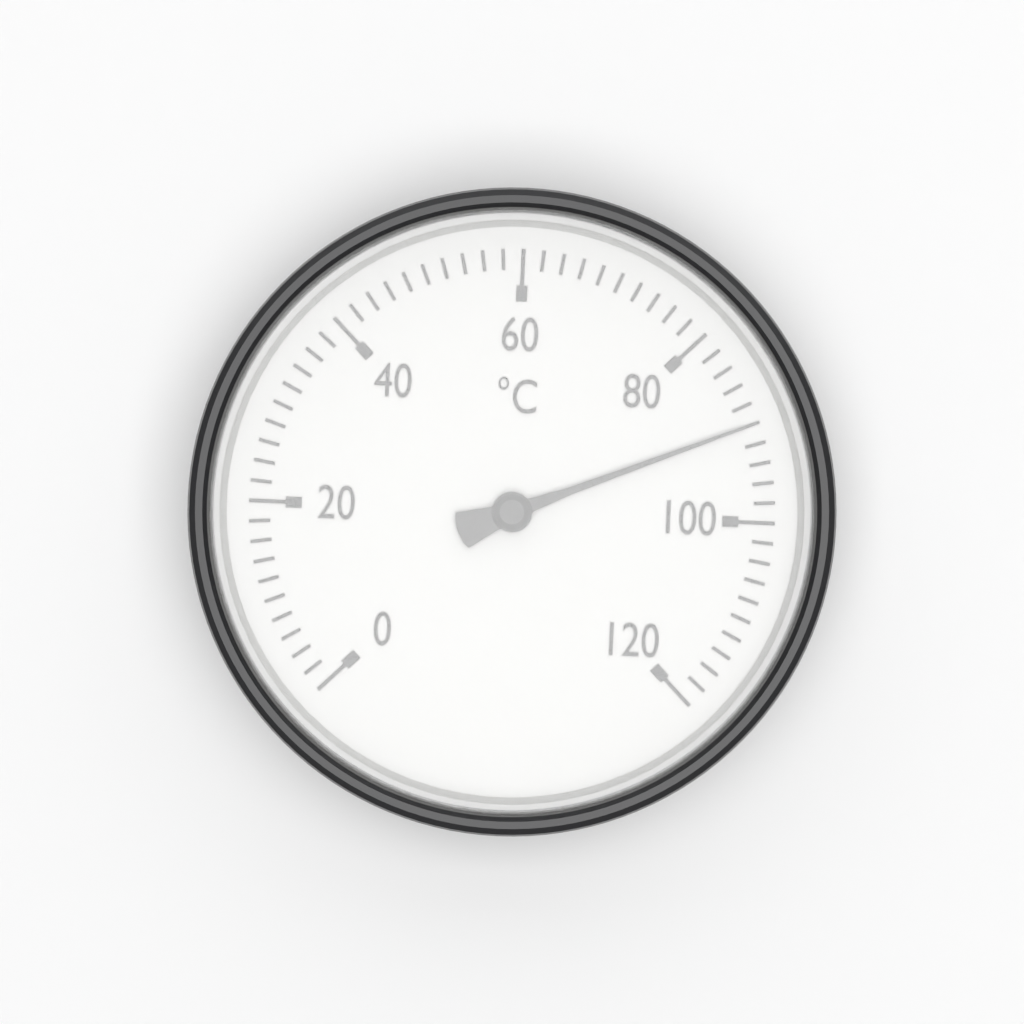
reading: 90 °C
